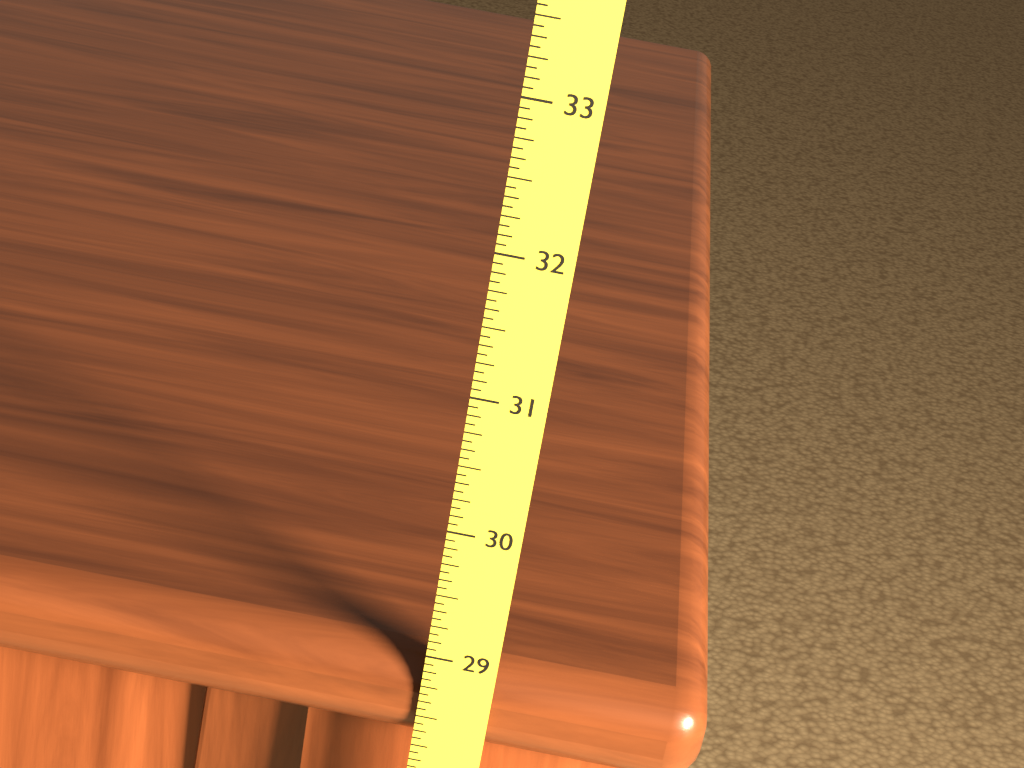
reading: 28.9375 (no unit)
